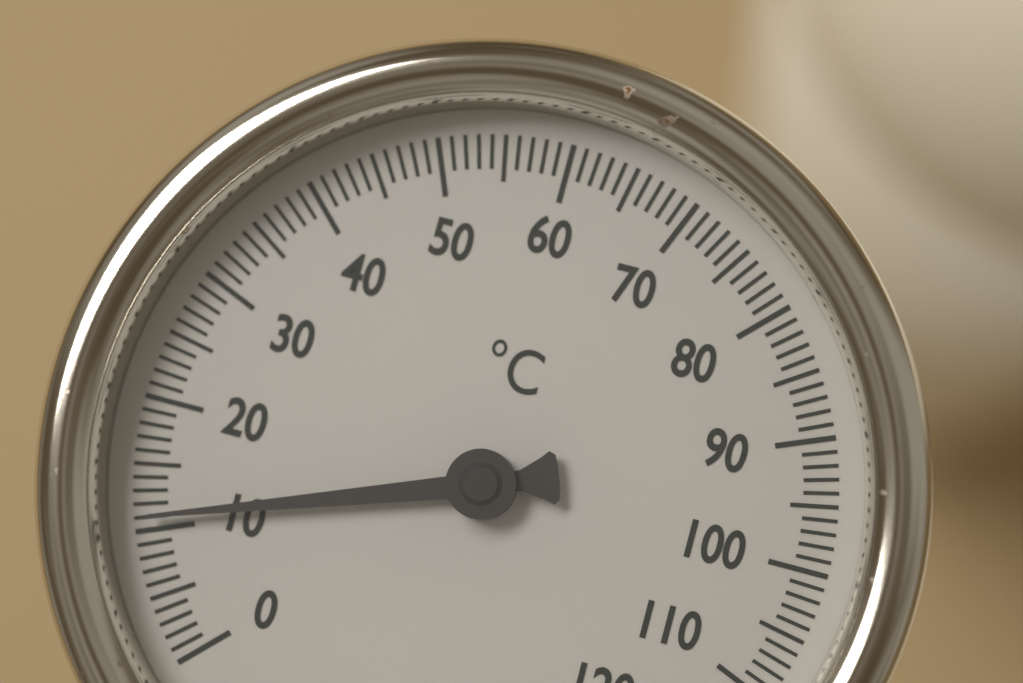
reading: 11 °C
